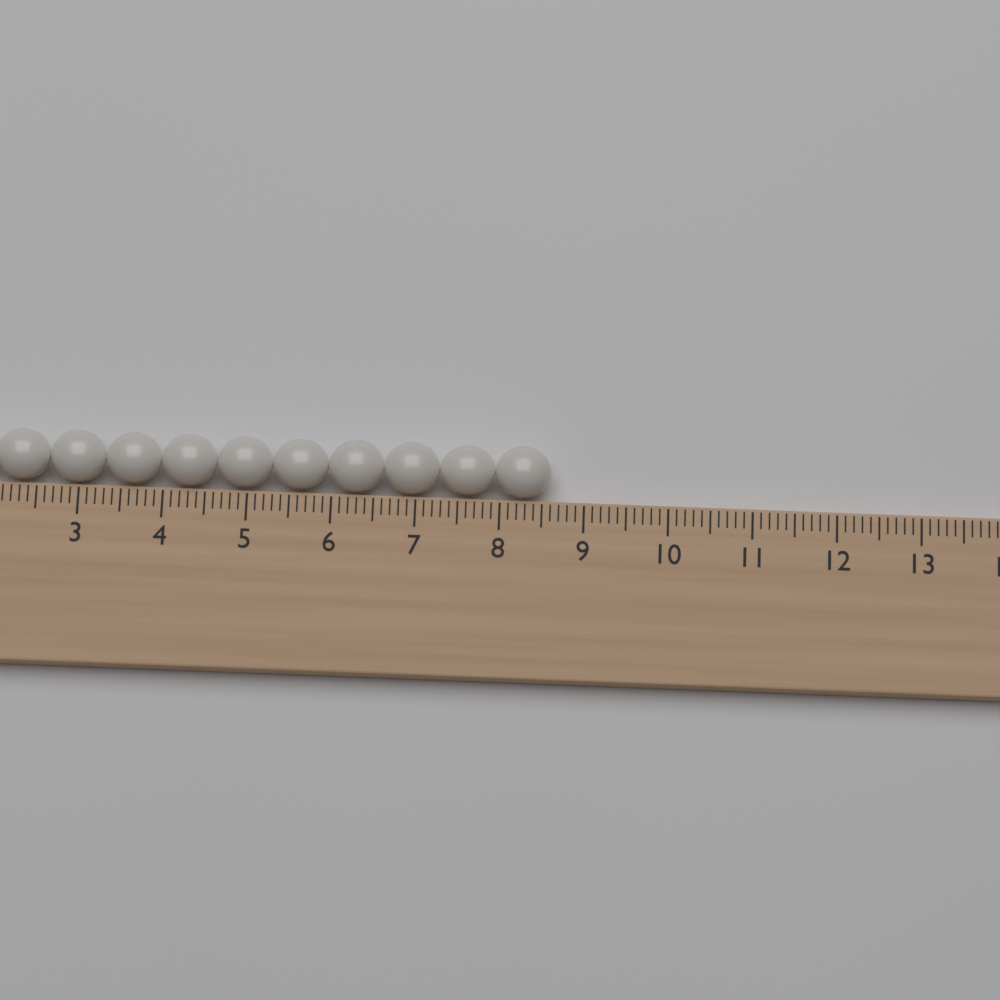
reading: 8.6 (no unit)
